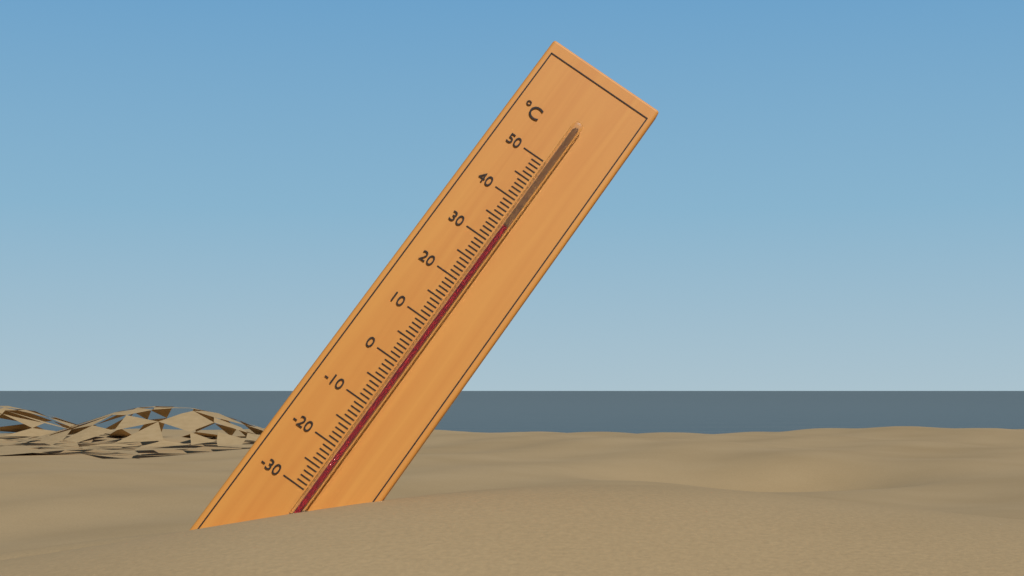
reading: 34 °C
